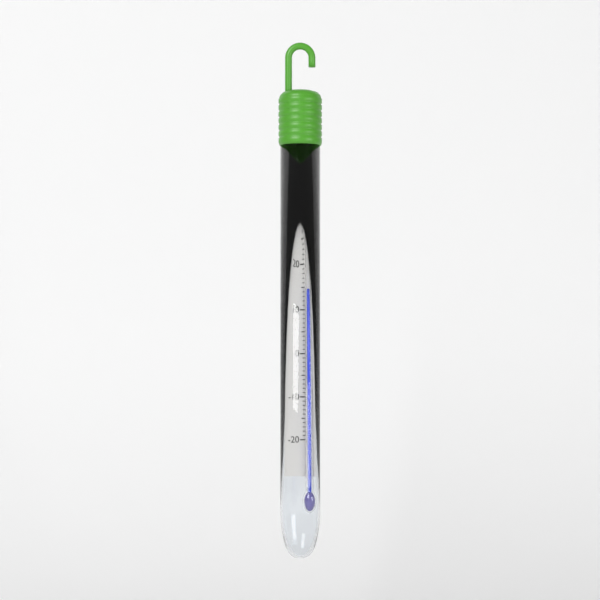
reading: 15 °C
